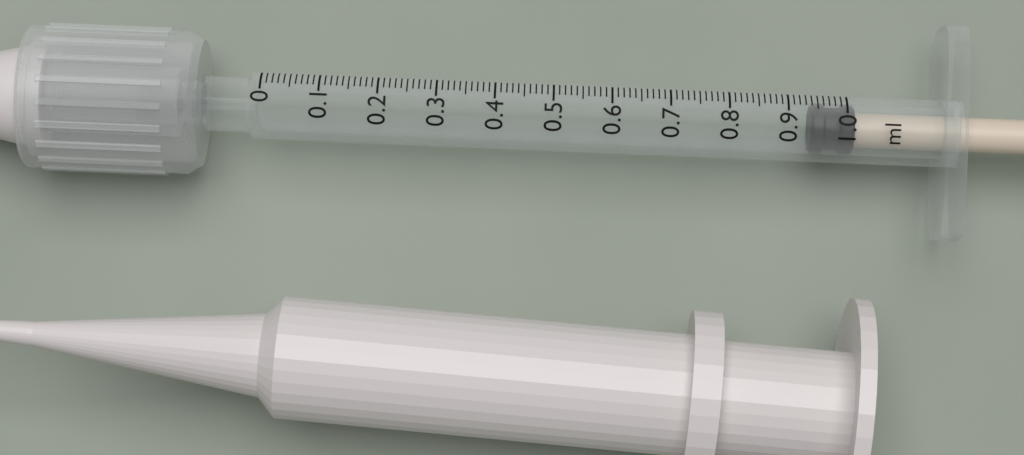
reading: 0.94 ml
